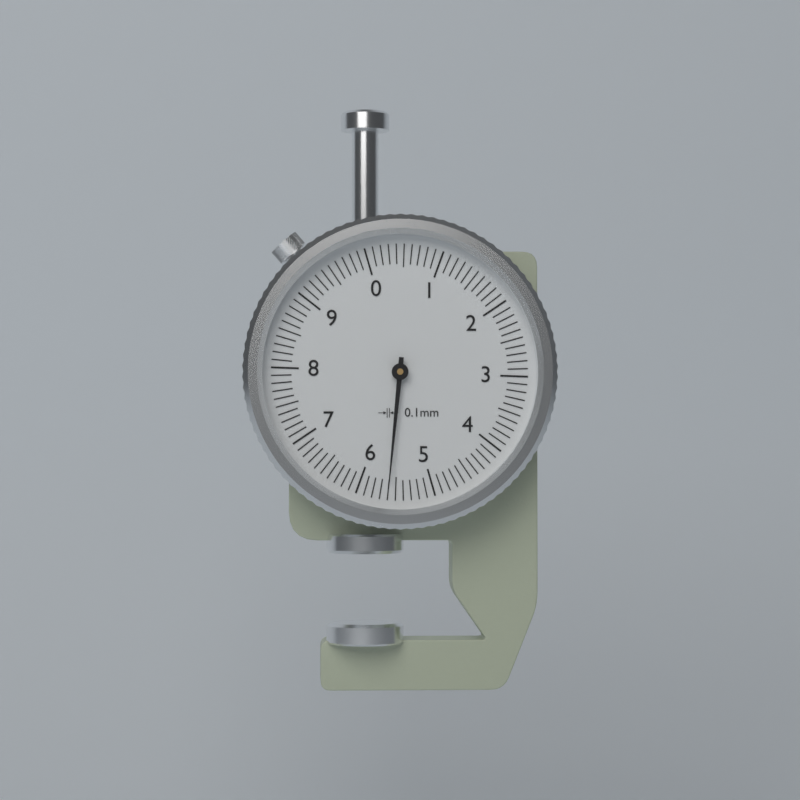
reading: 5.6 mm
